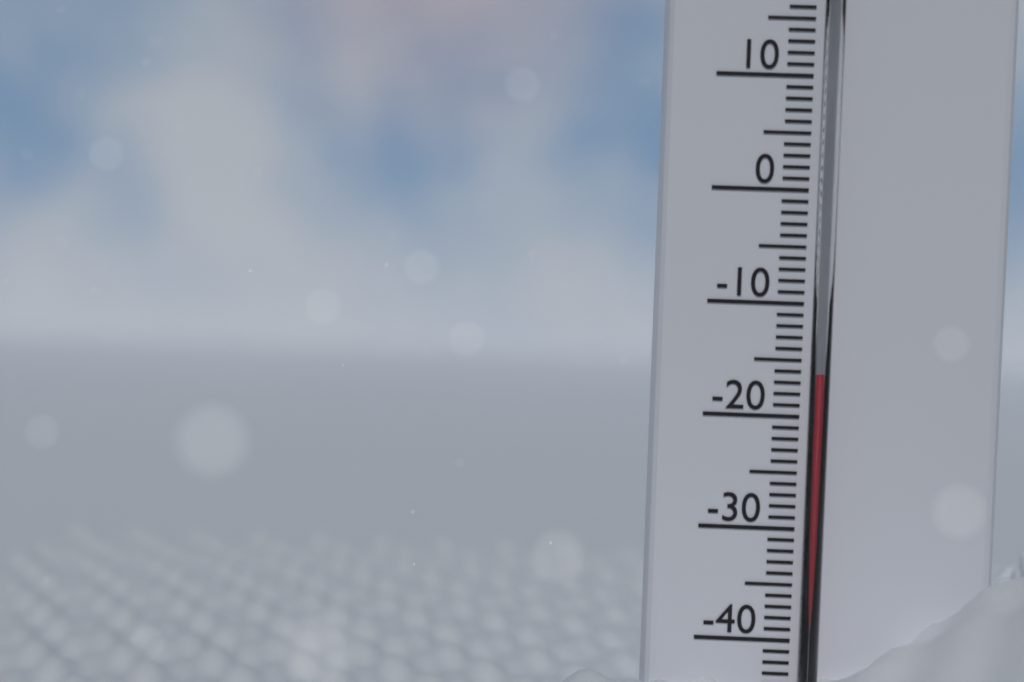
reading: -16 °C
